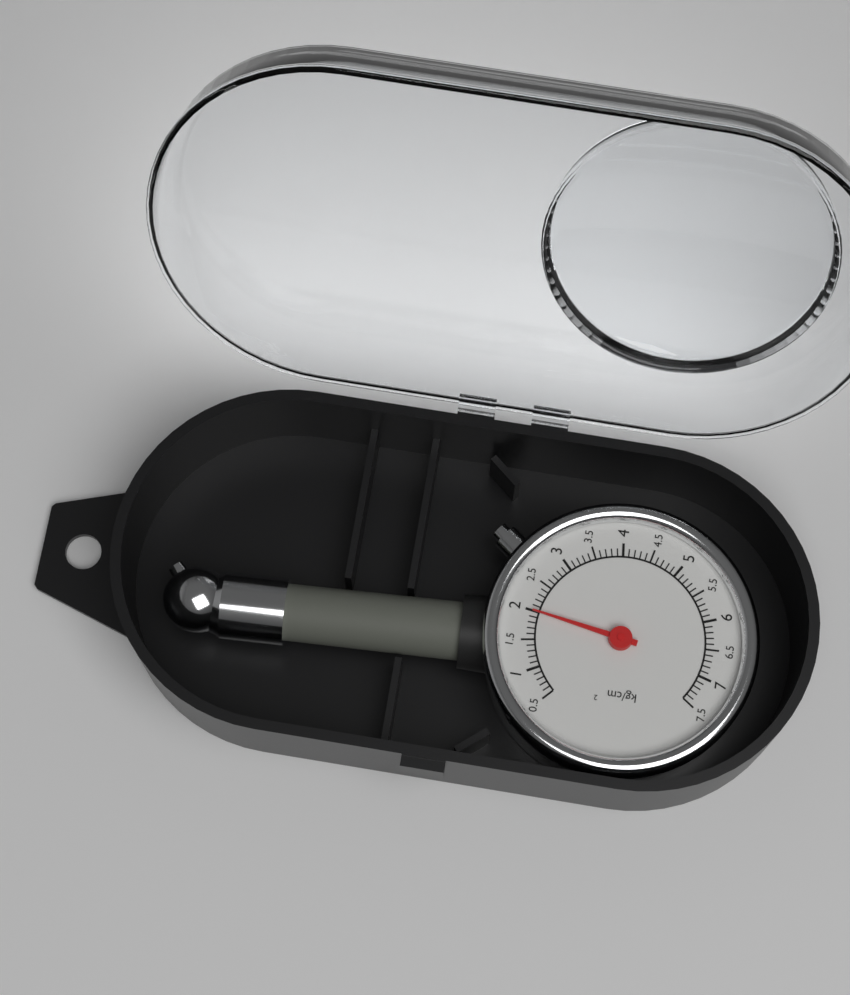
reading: 2.0 kg/cm²
